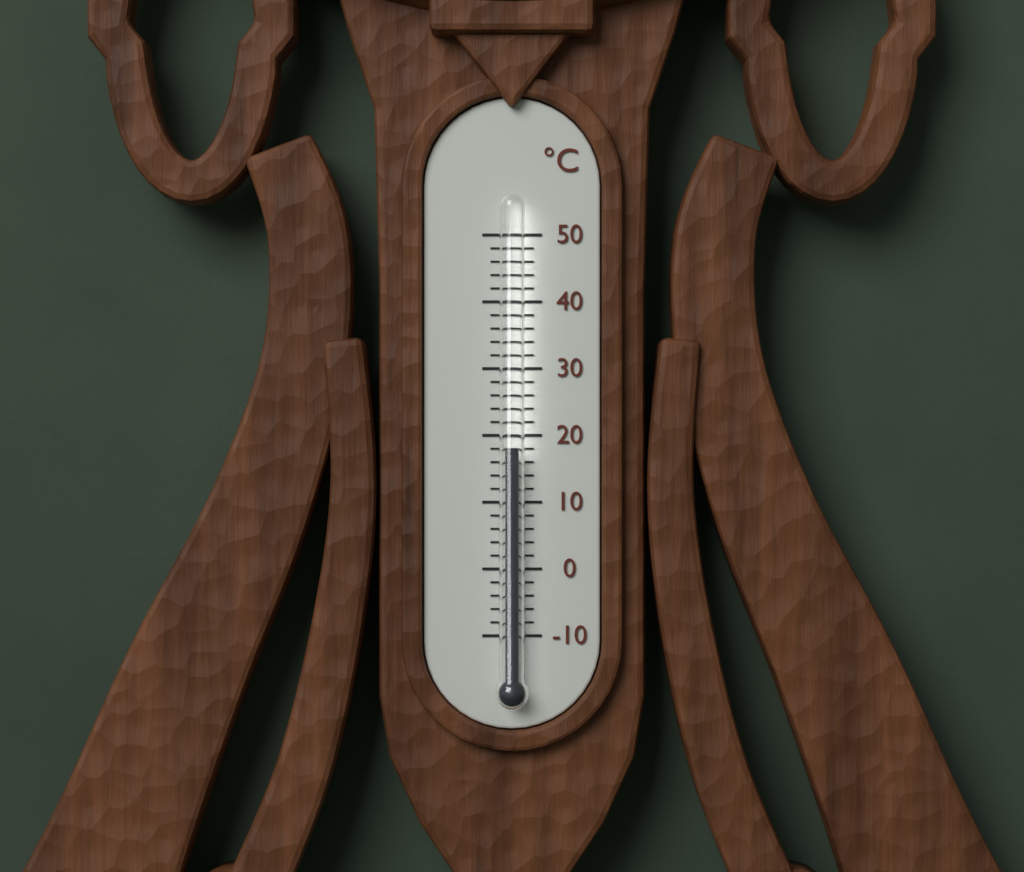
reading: 18 °C
